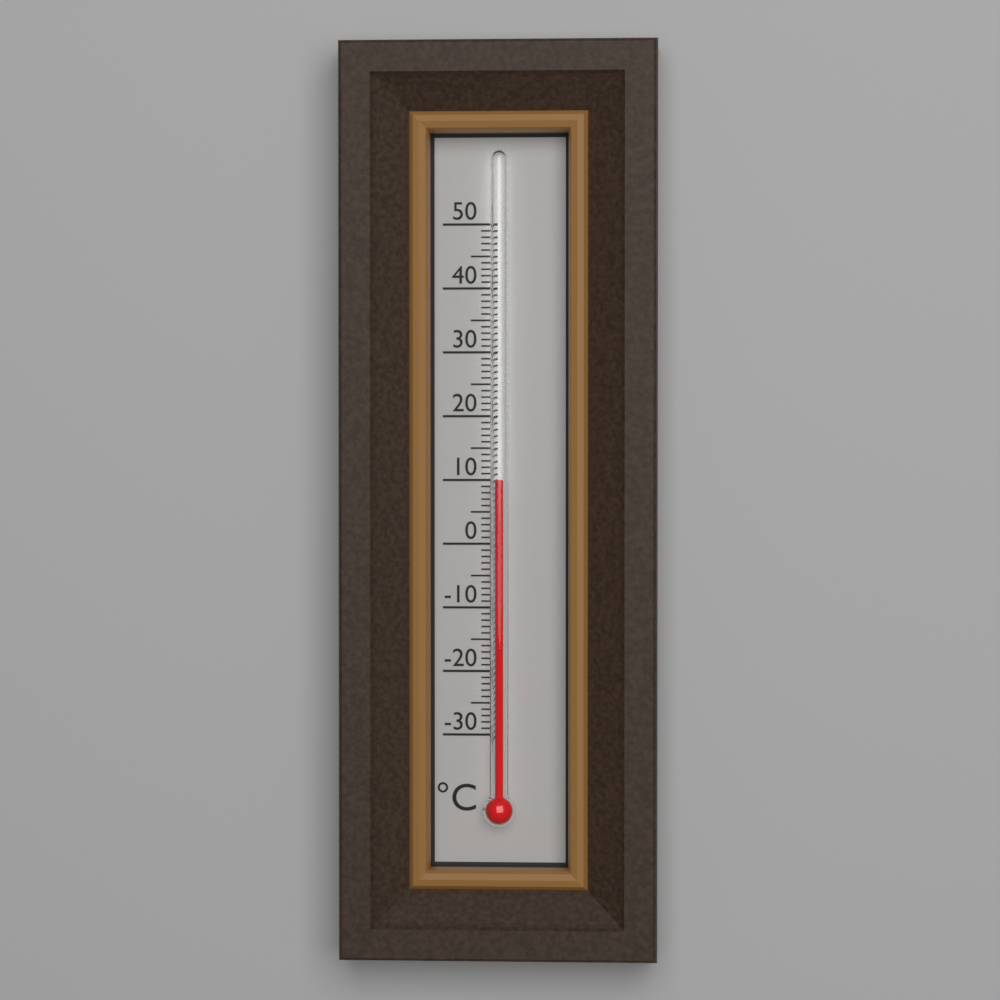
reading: 10 °C
